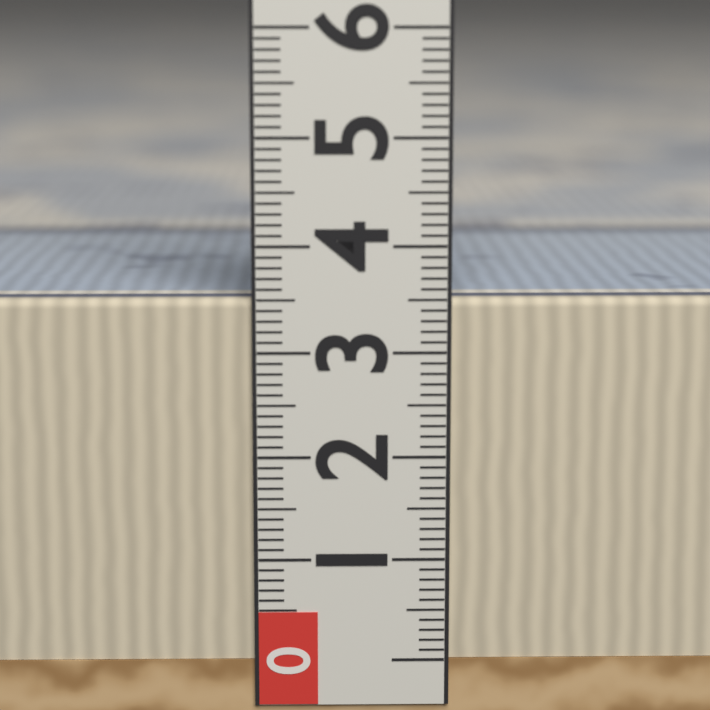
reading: 3.5 (no unit)
